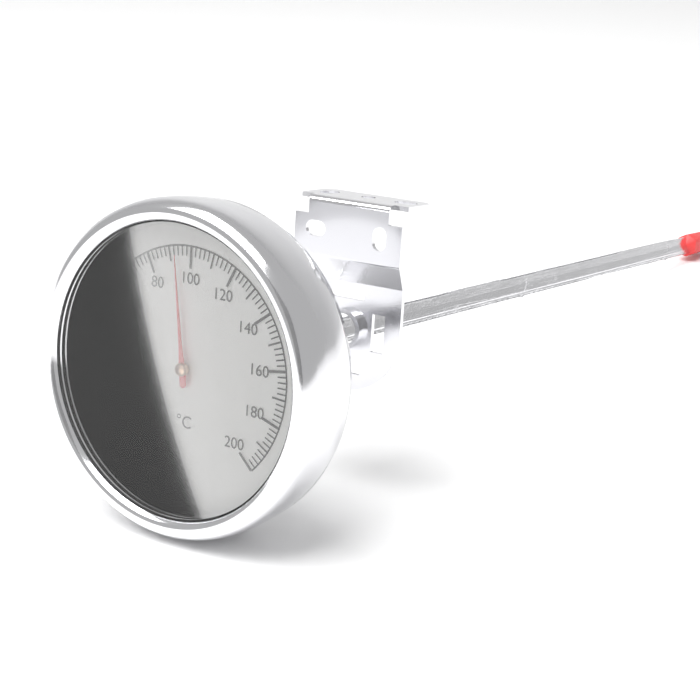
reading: 94 °C
